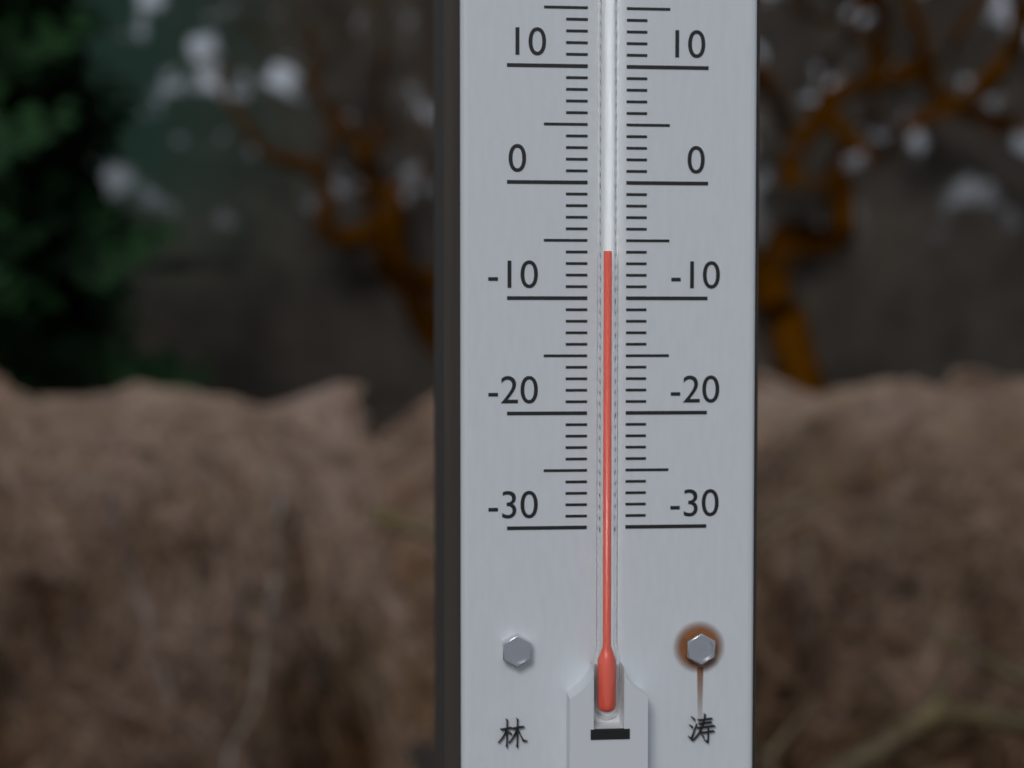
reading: -6 °C
